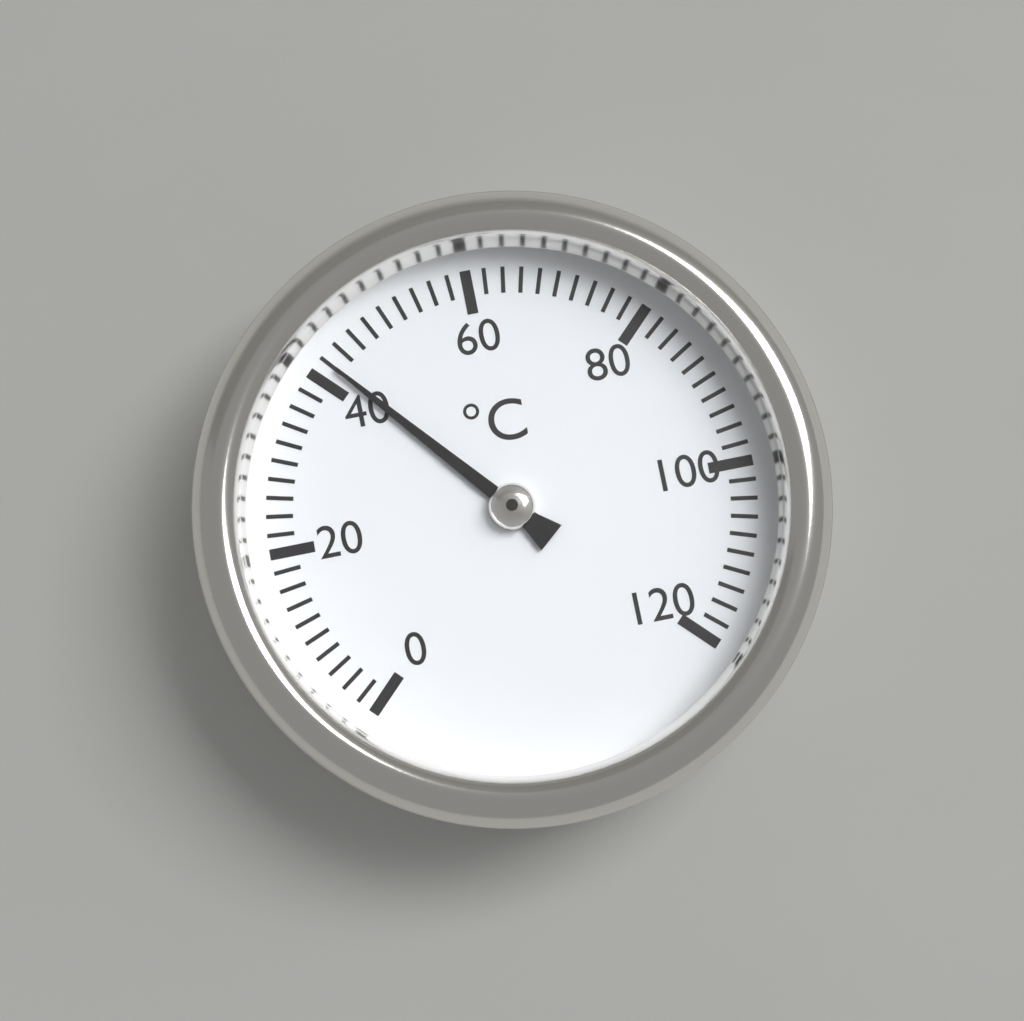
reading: 42 °C
